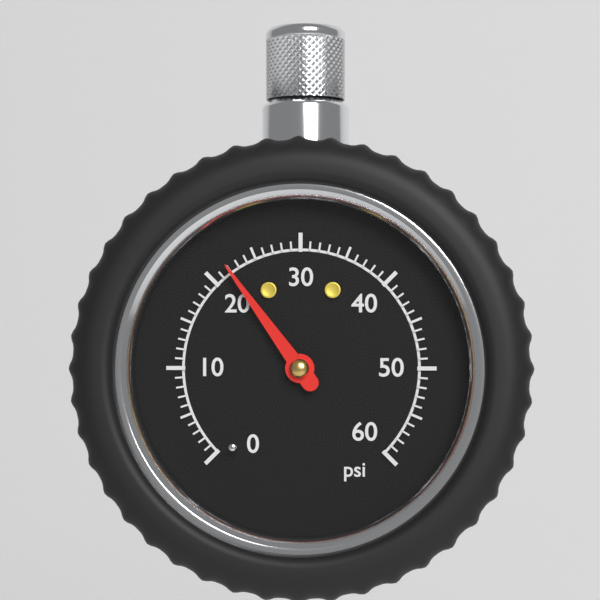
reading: 22 psi
